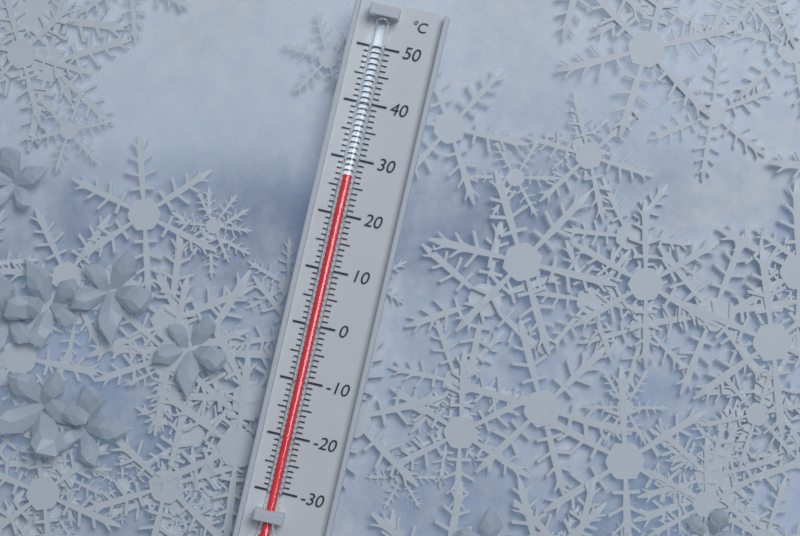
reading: 27 °C
